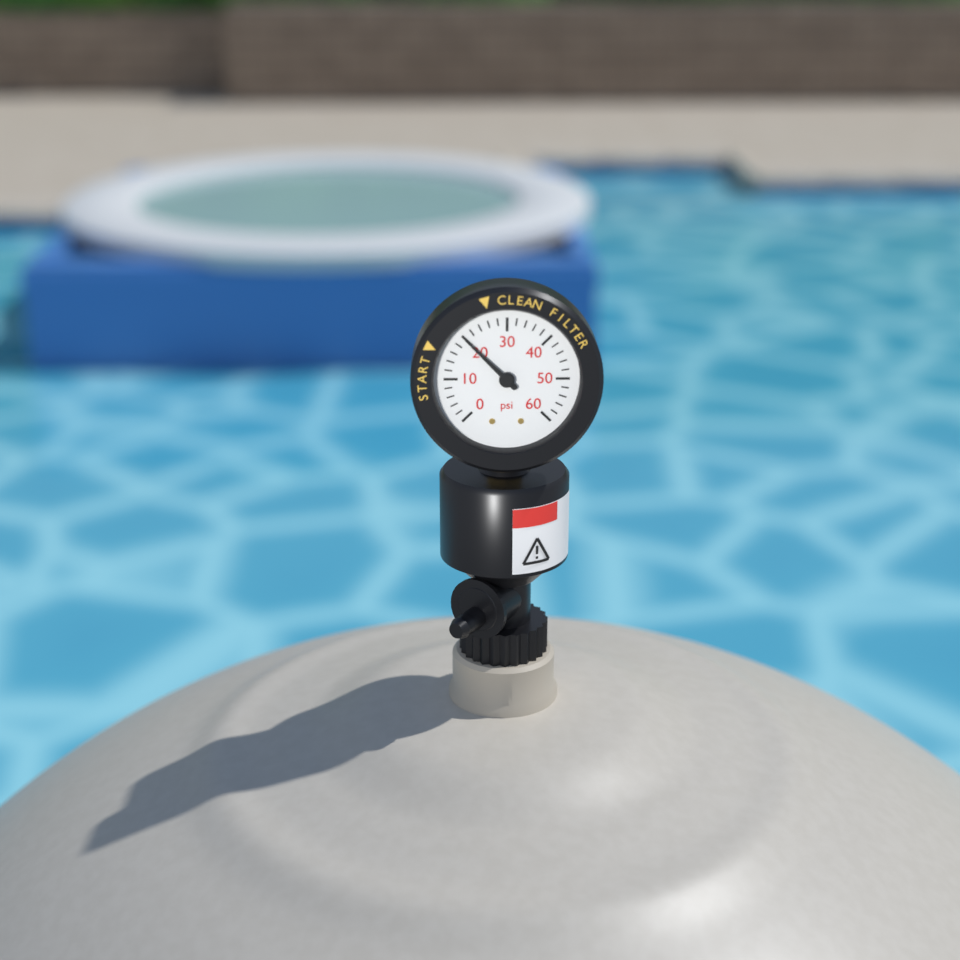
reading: 20 psi
